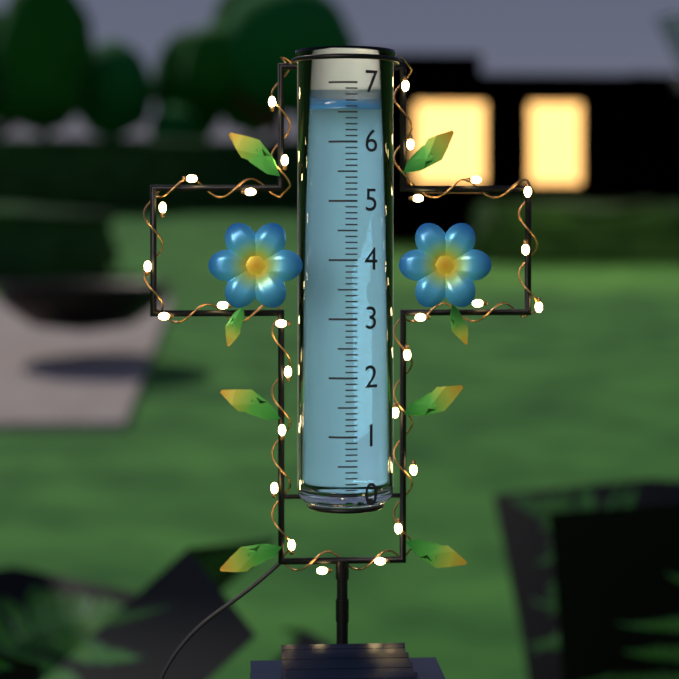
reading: 6.6 (no unit)
